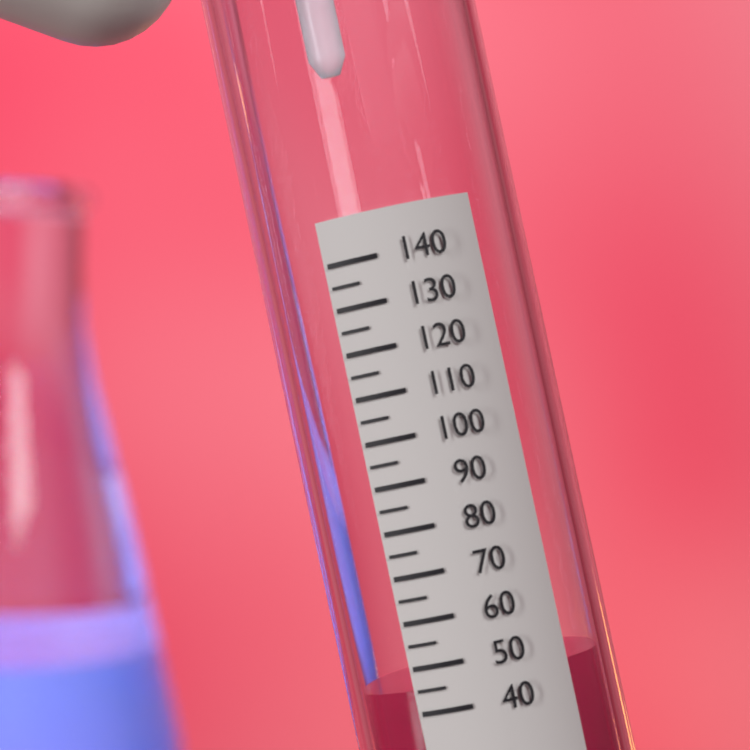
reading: 45 (no unit)
